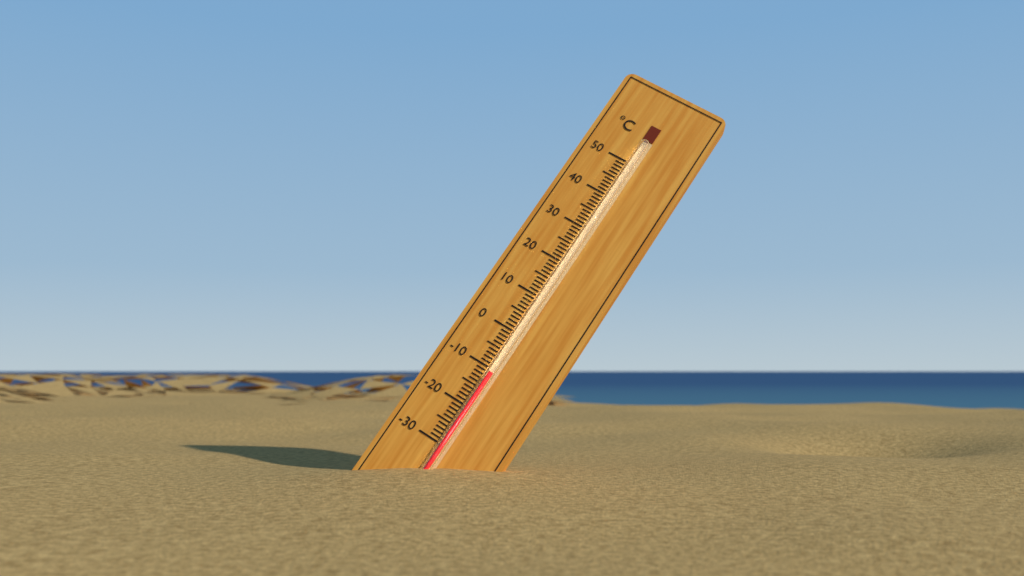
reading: -11 °C
